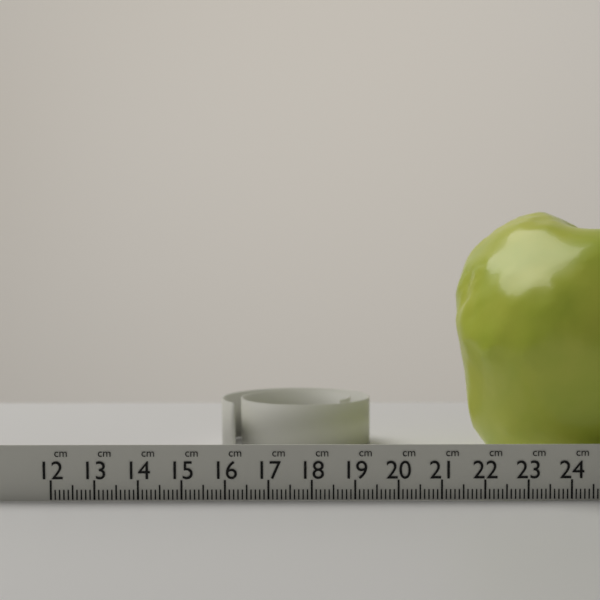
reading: 21.5 cm
